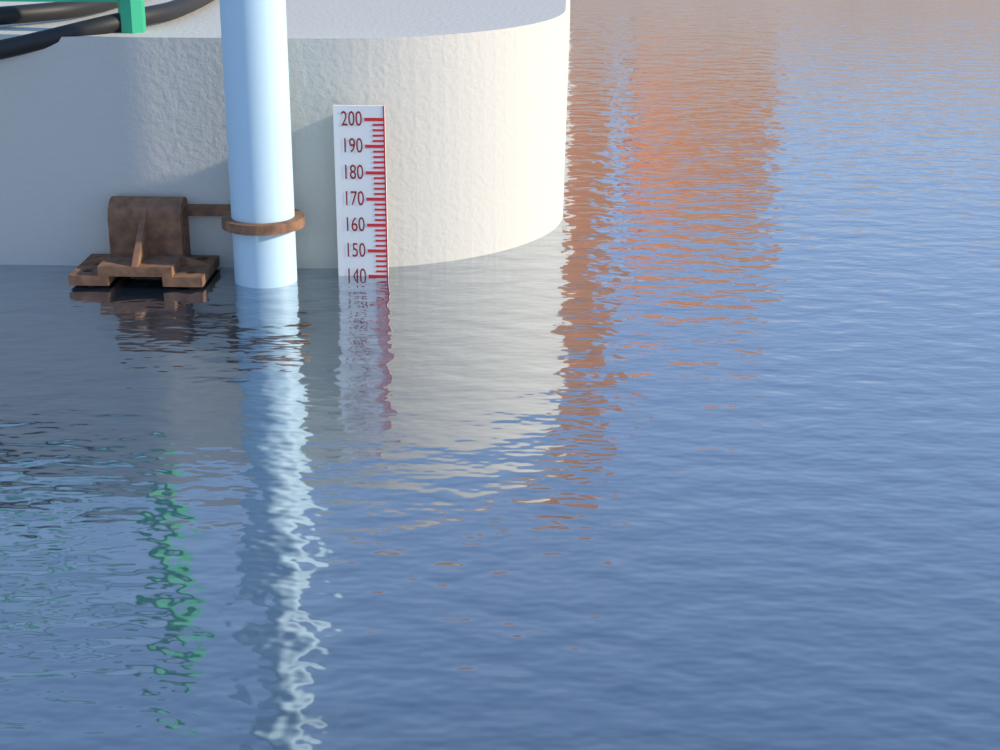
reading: 140 (no unit)
